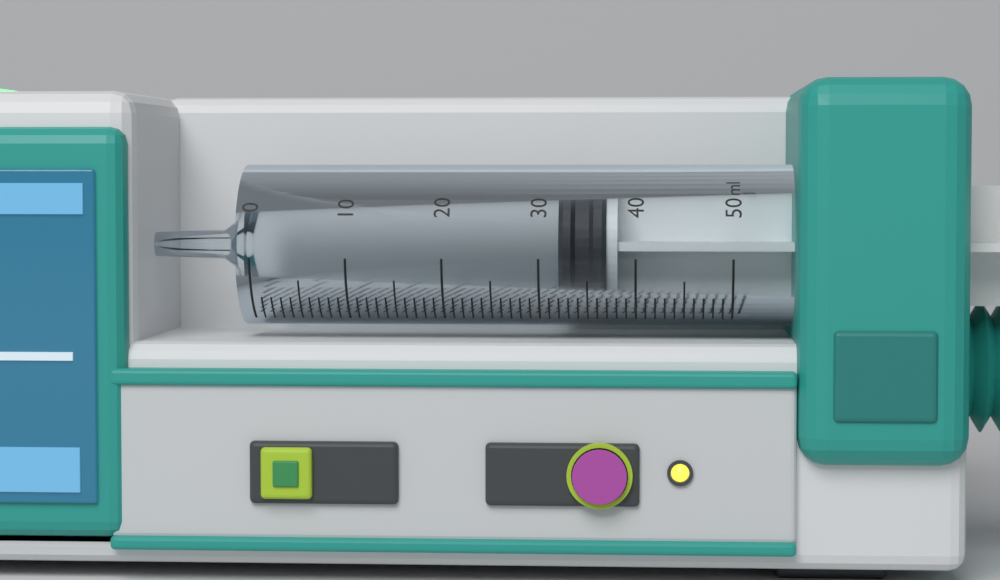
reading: 32 ml
